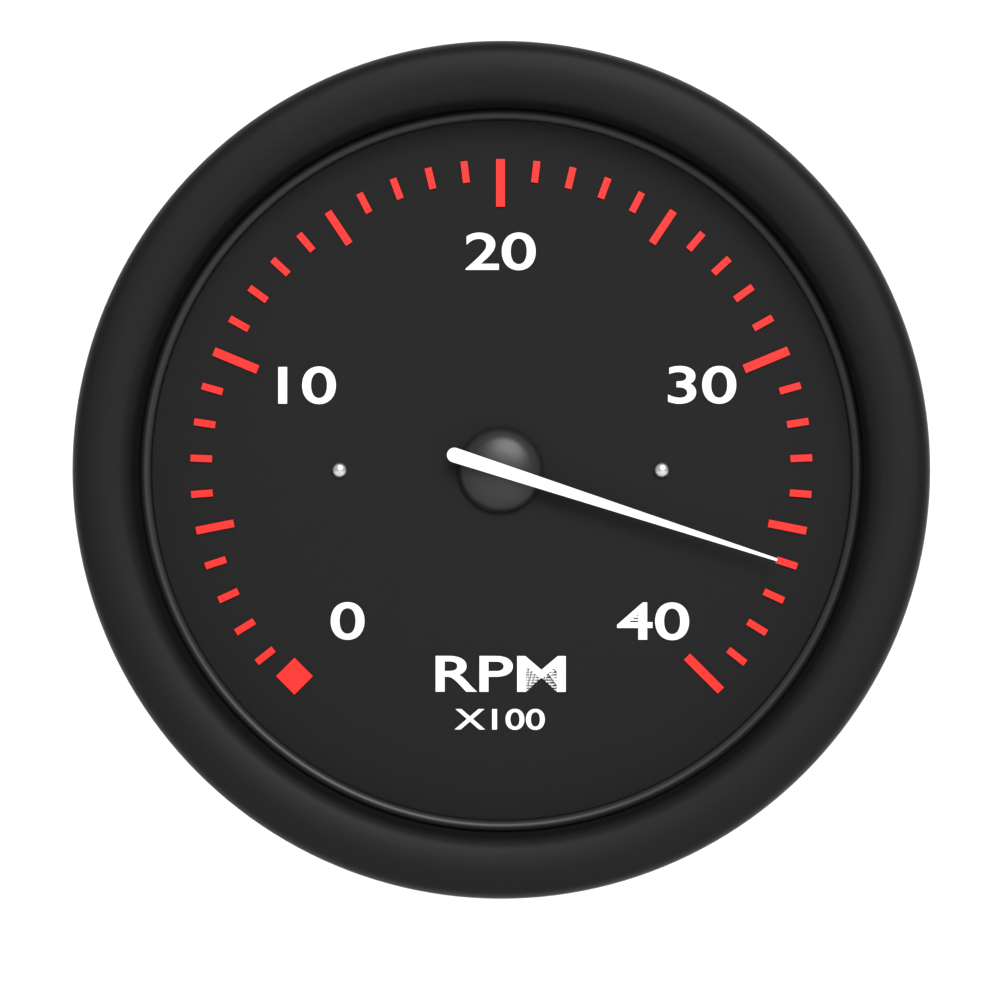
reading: 36 RPM x100
